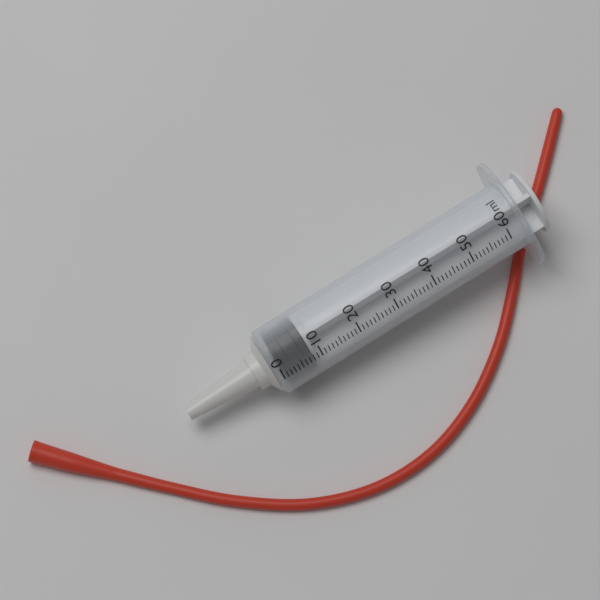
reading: 1 ml
